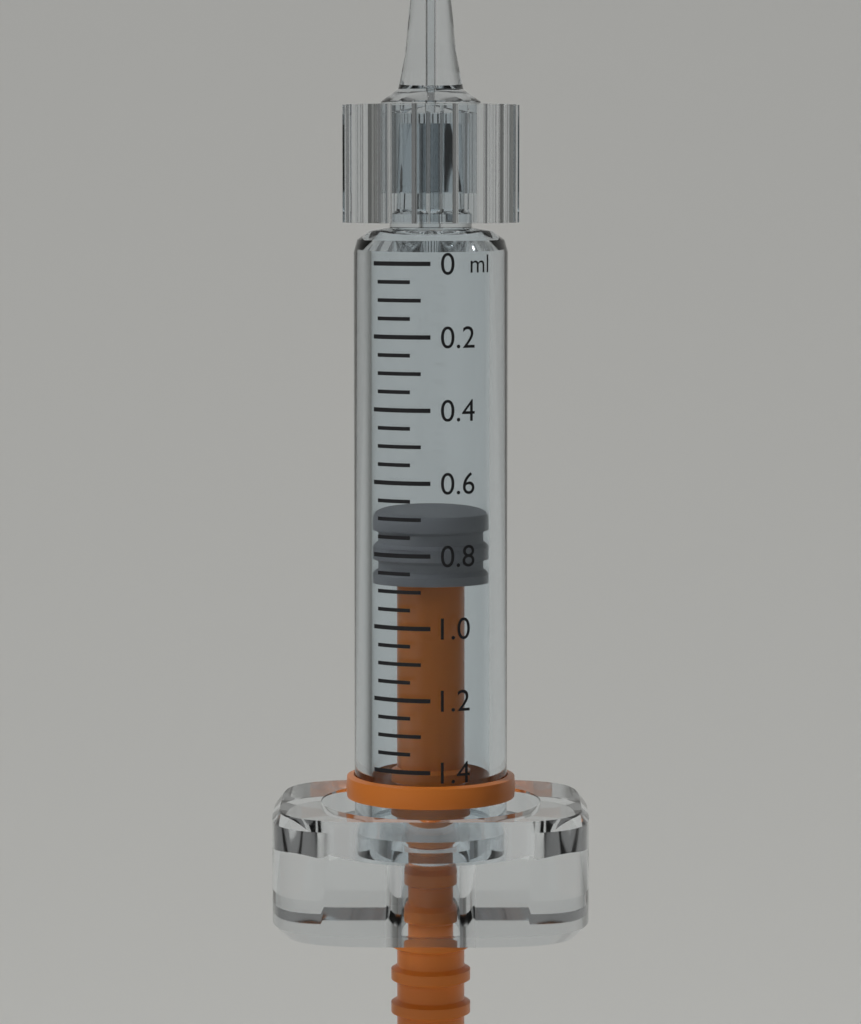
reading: 0.70 ml
